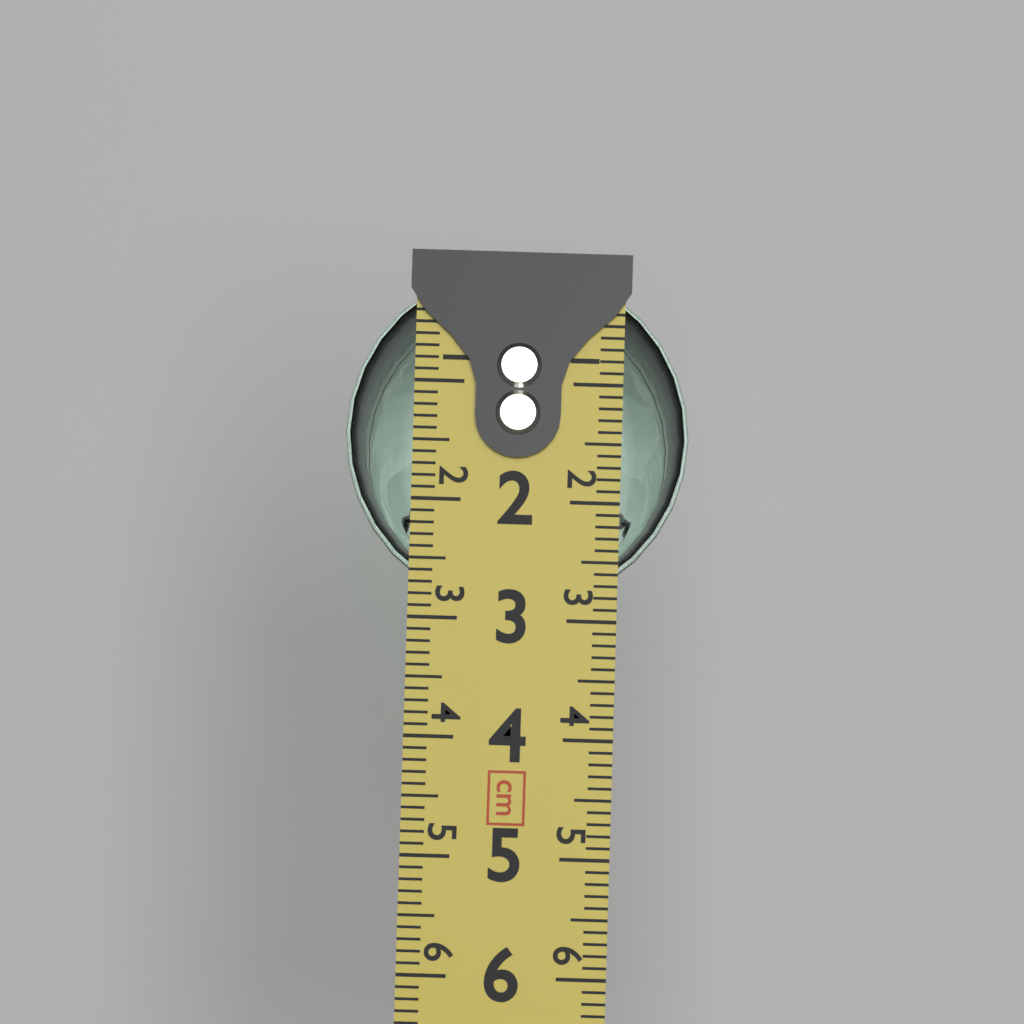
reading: 2.9 cm
